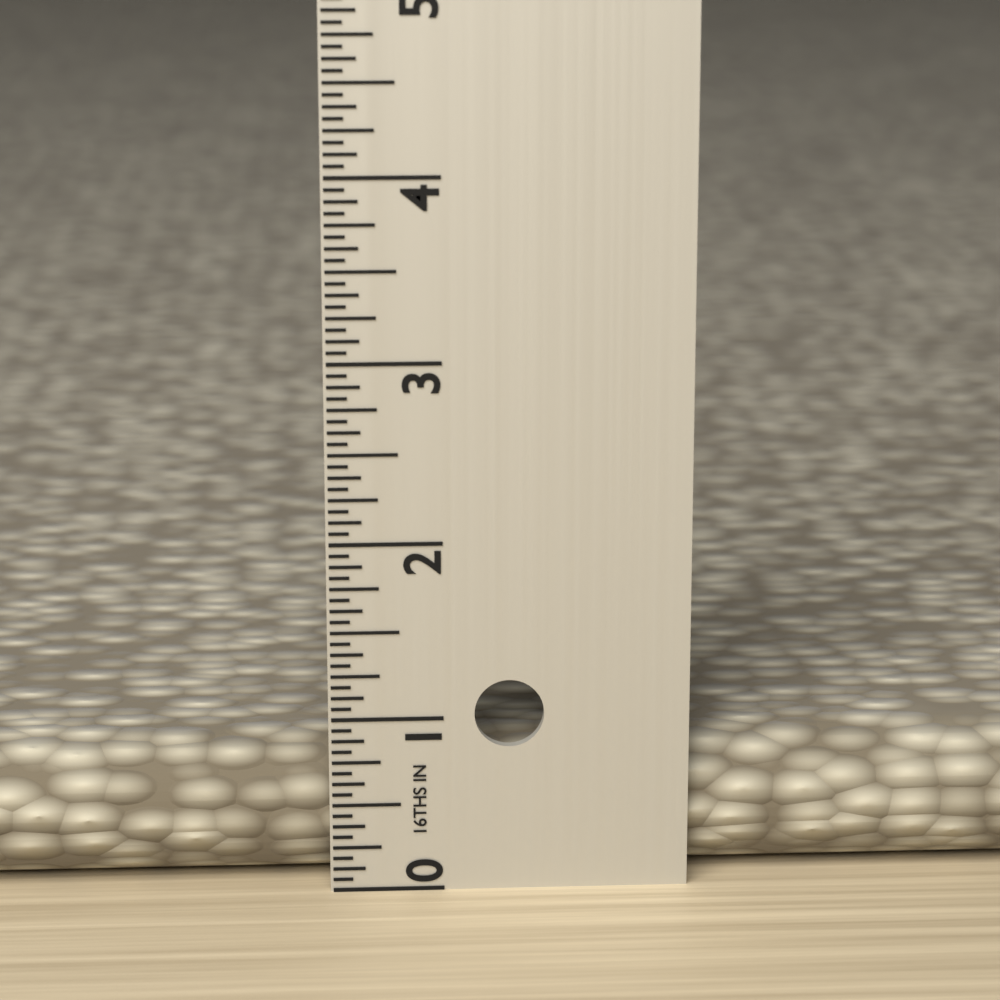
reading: 0.8125 in
